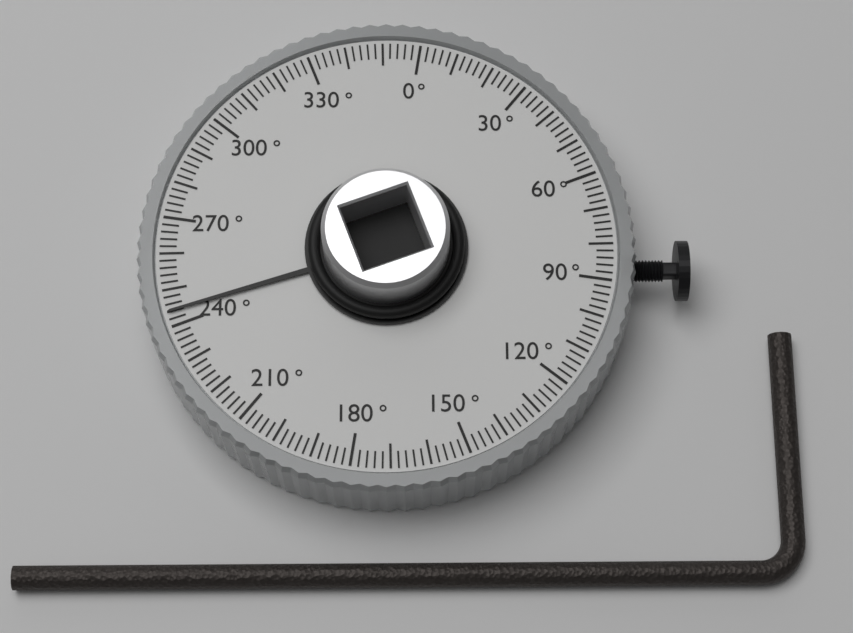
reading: 244 °
